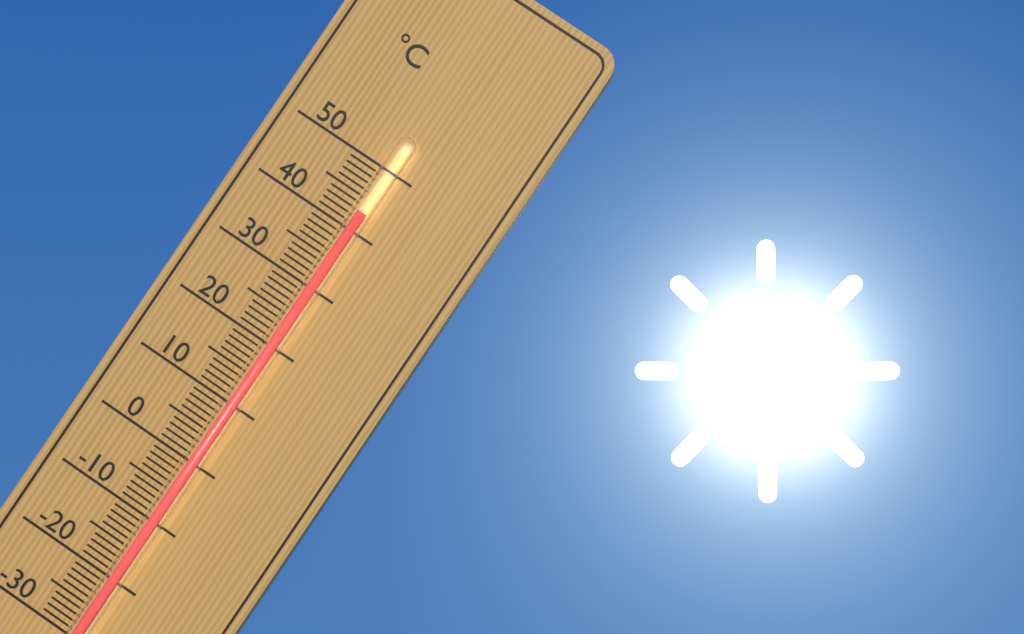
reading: 43 °C
